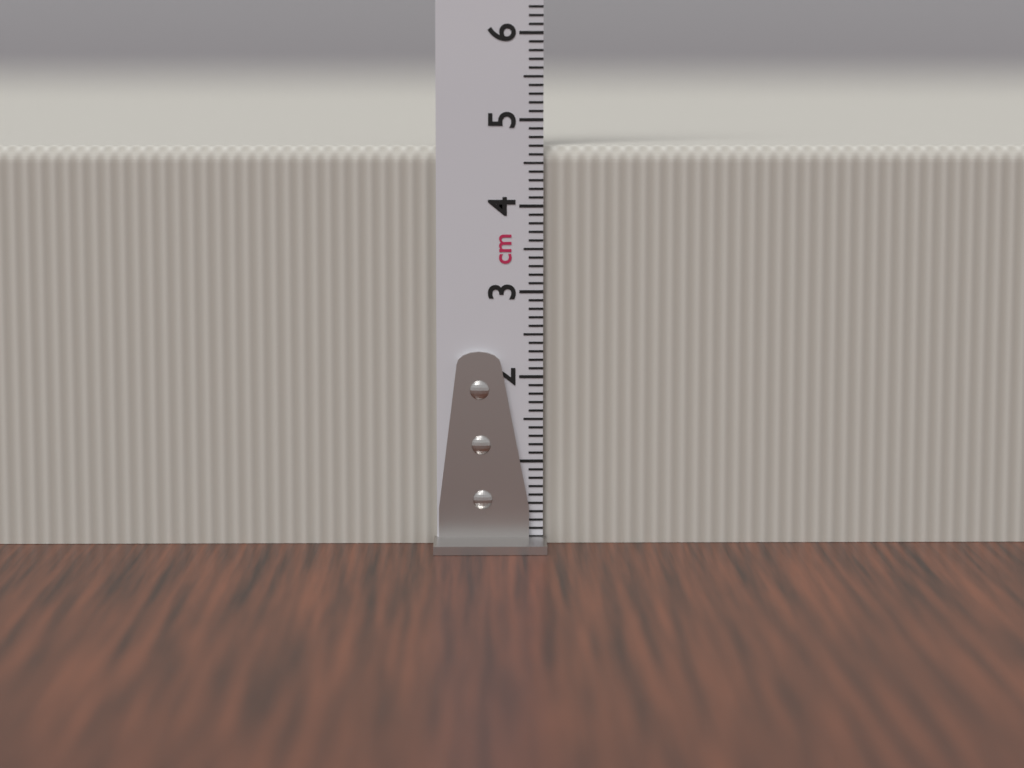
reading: 4.7 cm
